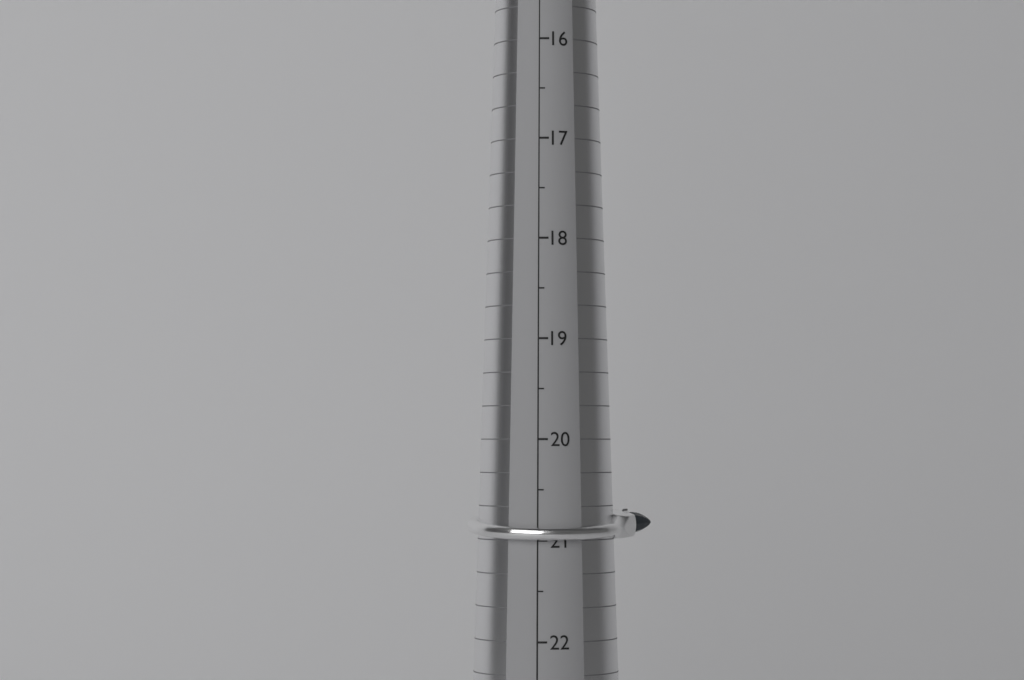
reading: 21.0 (no unit)
